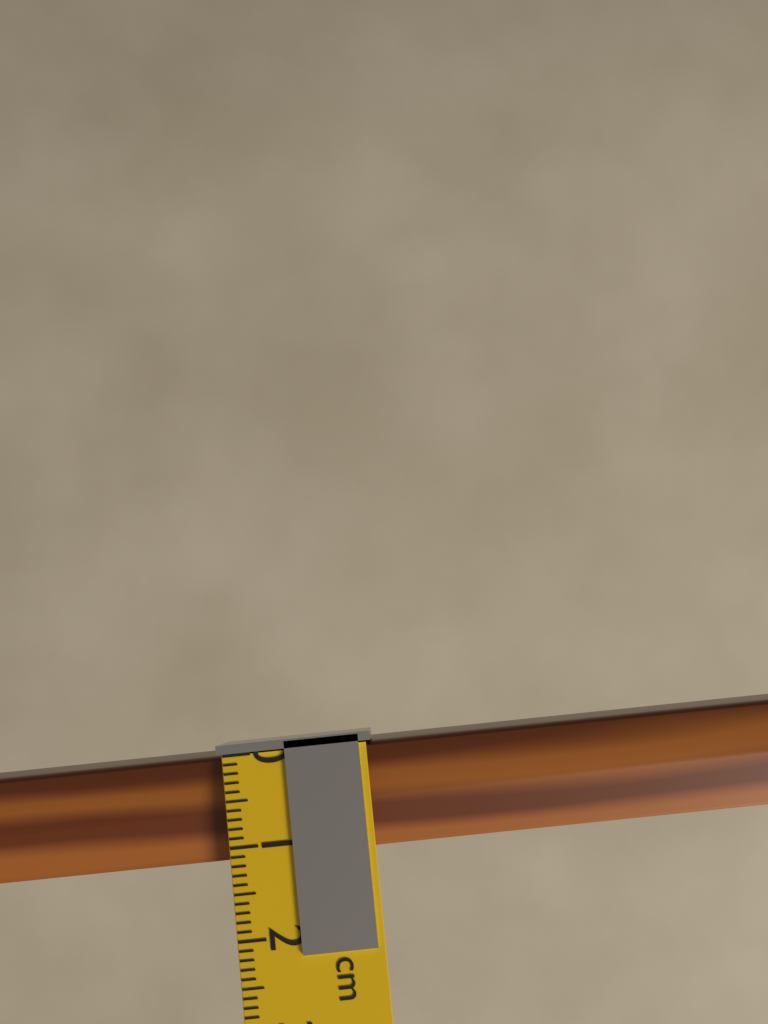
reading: 1.2 cm
